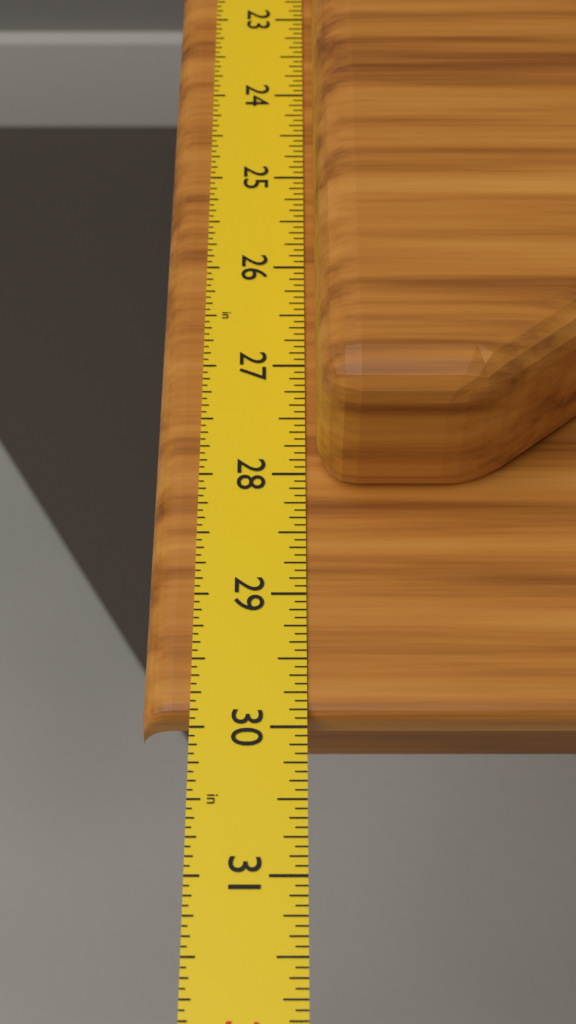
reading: 29.9000 in
